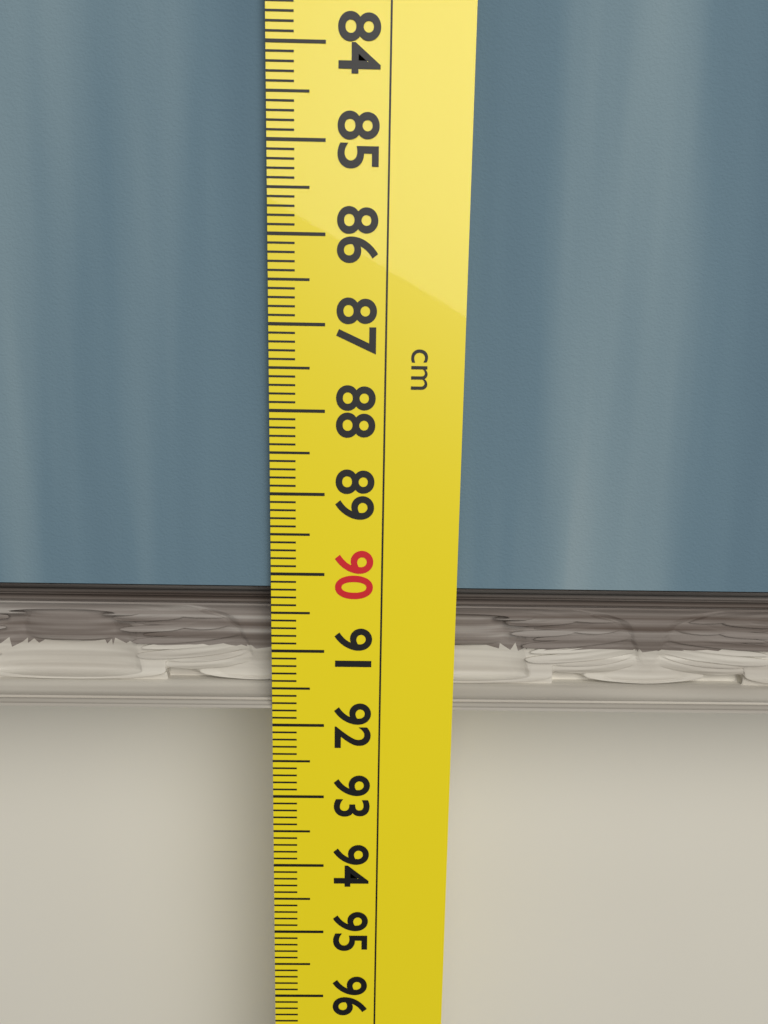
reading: 91.8 cm
